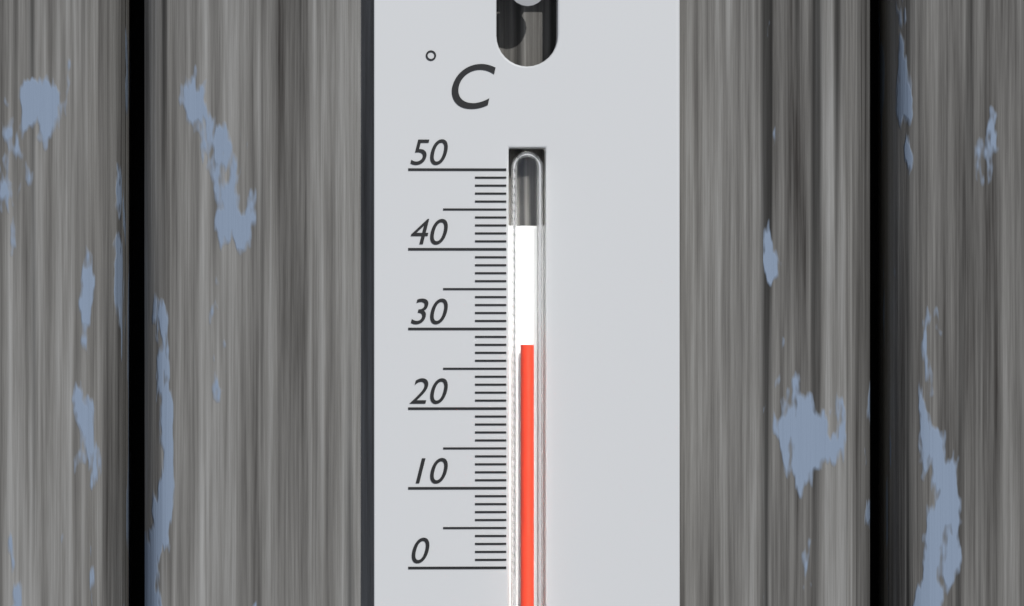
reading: 28 °C
